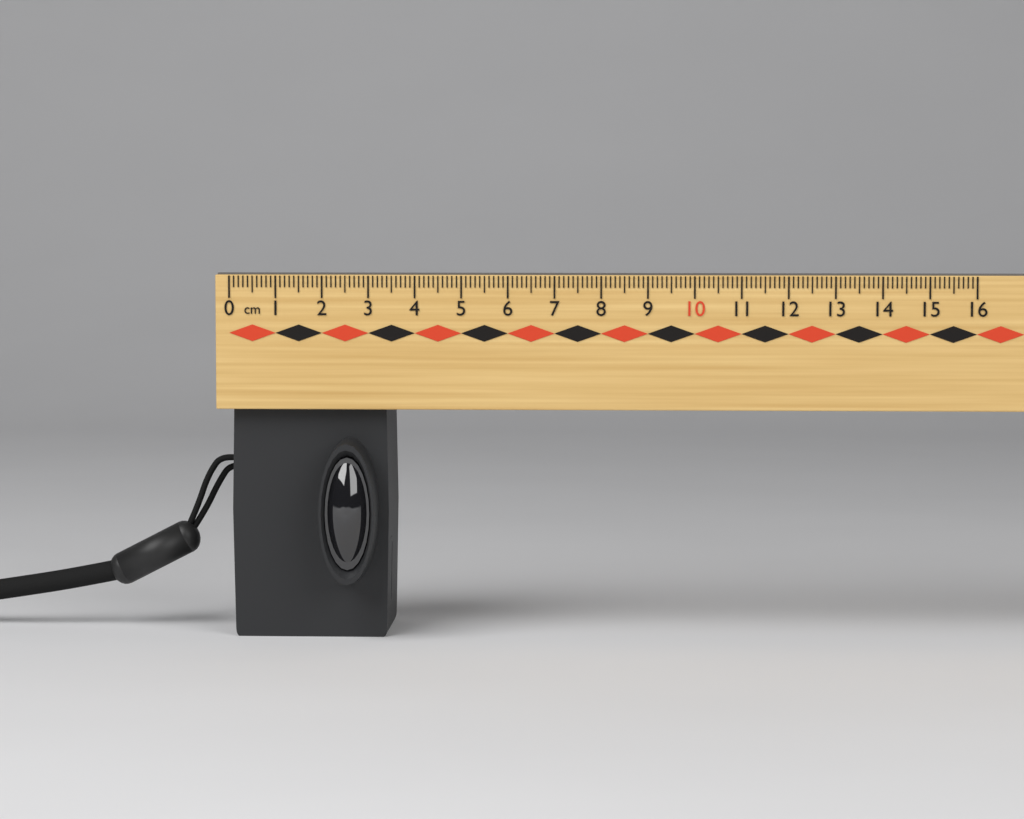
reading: 3.4 cm
